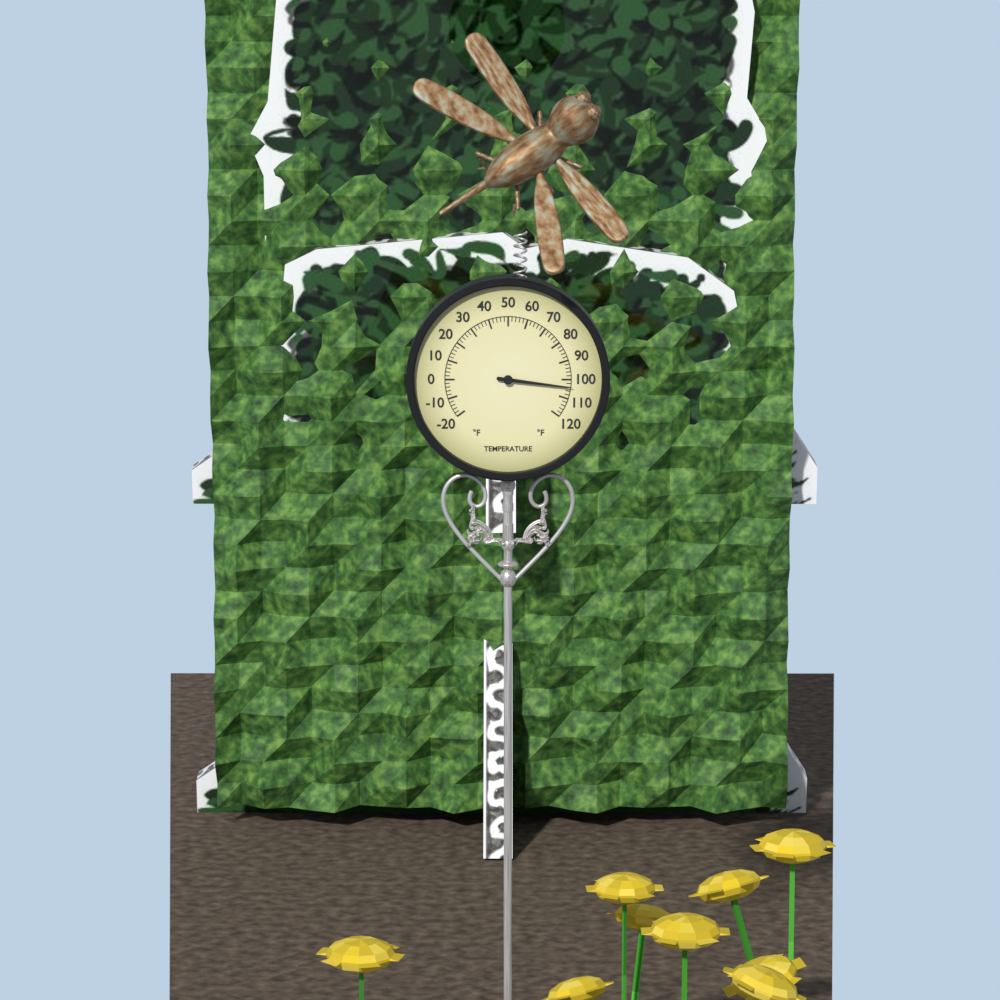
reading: 104 °F
